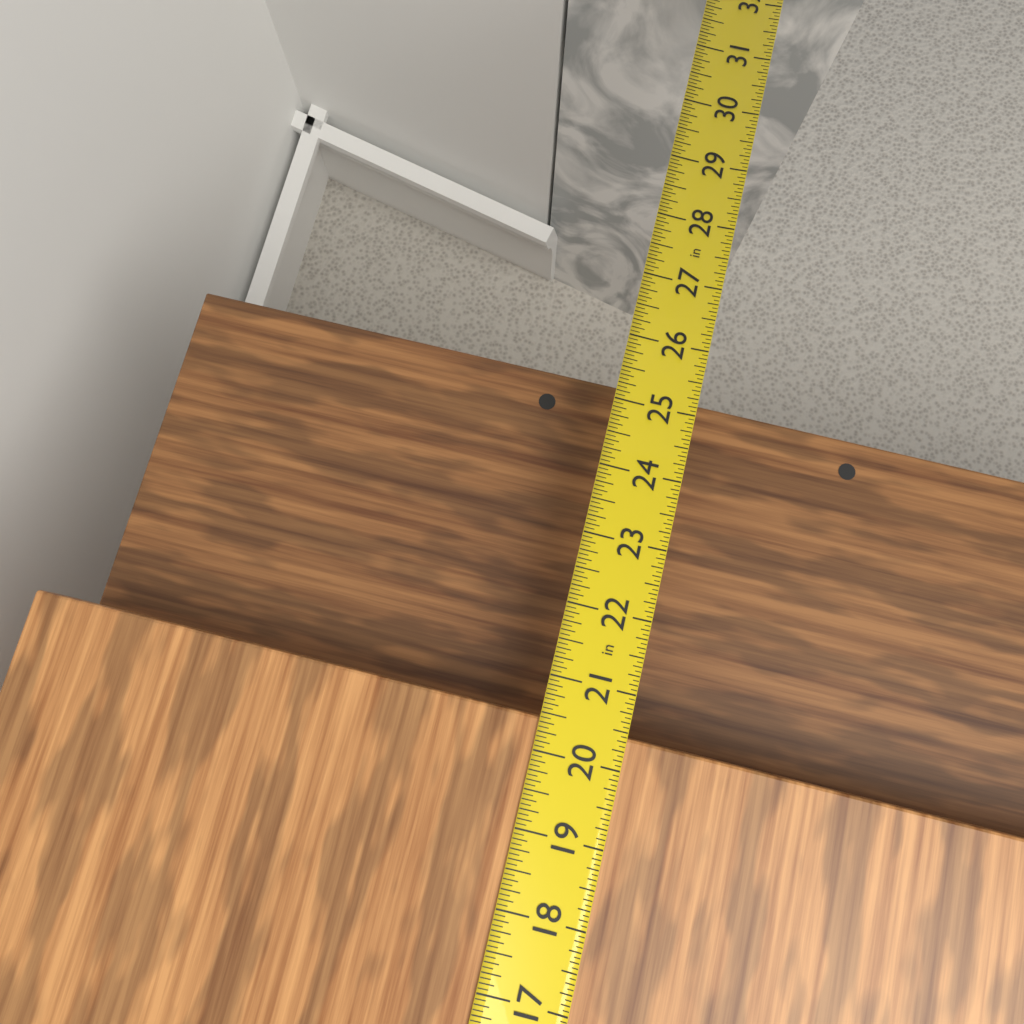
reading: 20.4375 in
